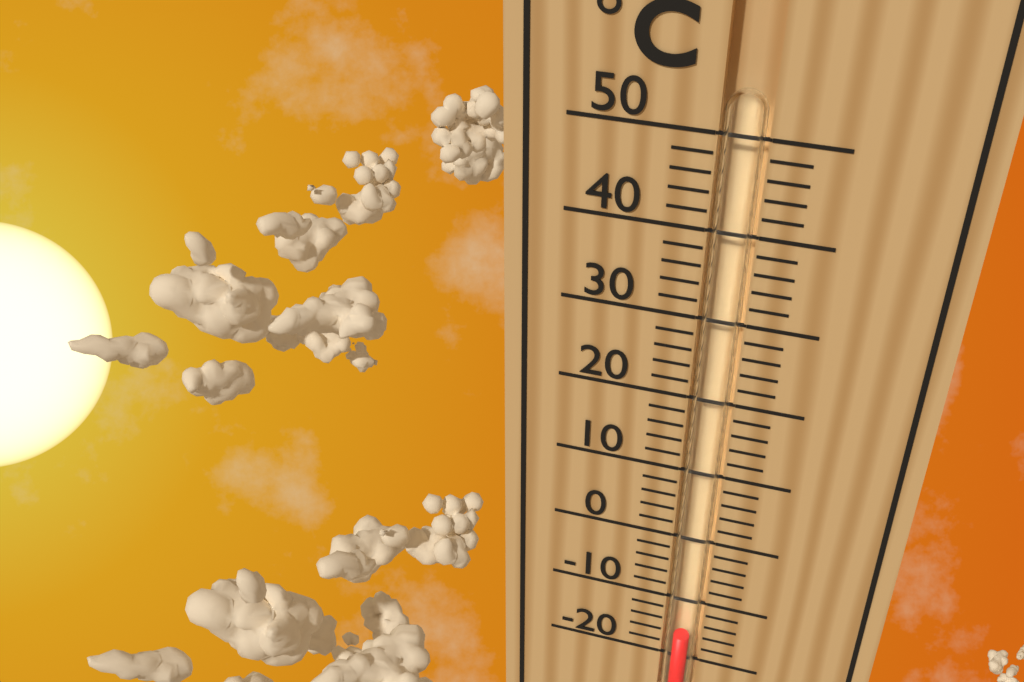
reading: -16 °C
